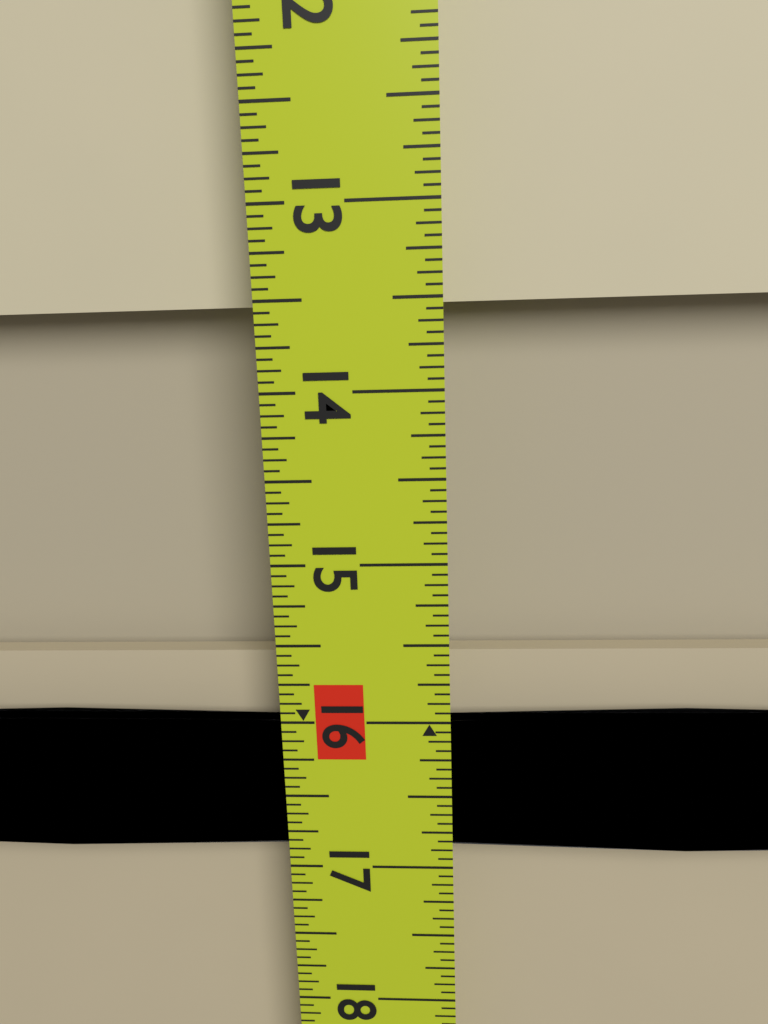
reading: 13.5625 in
